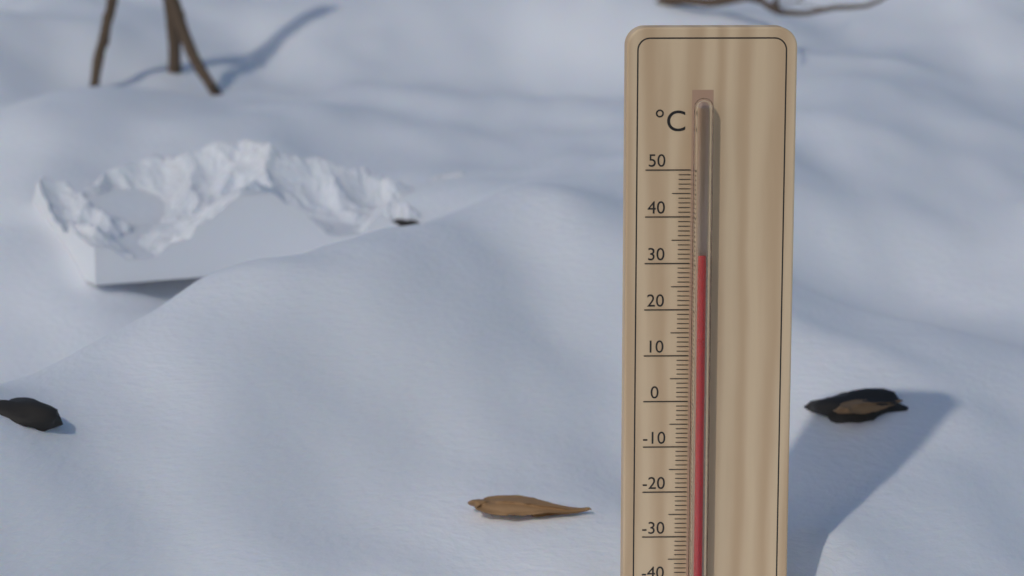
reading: 32 °C
